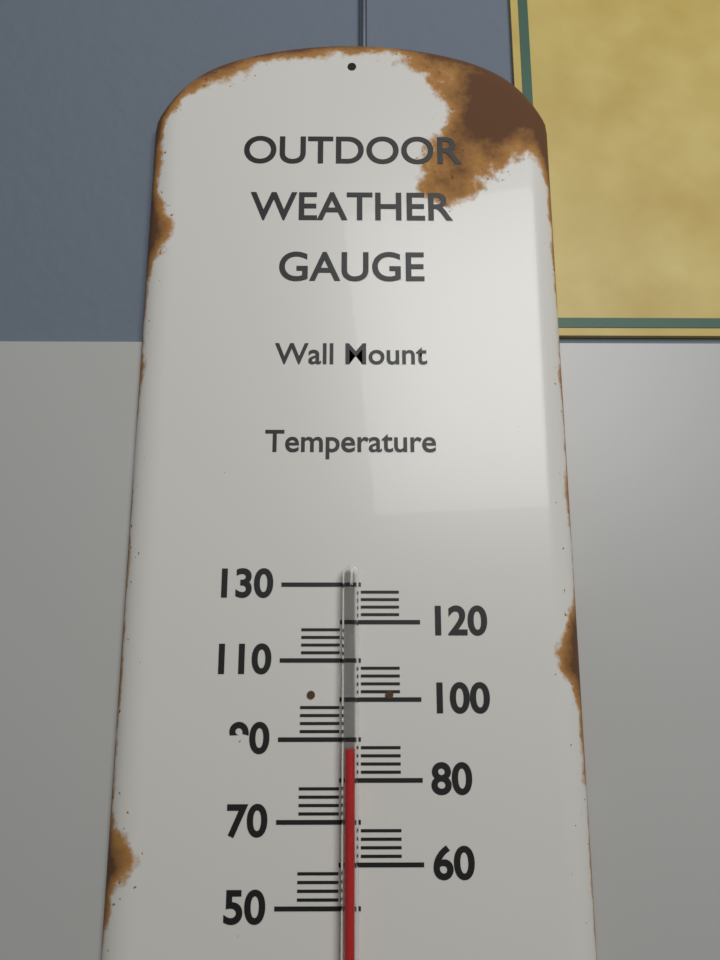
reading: 88 (no unit)
